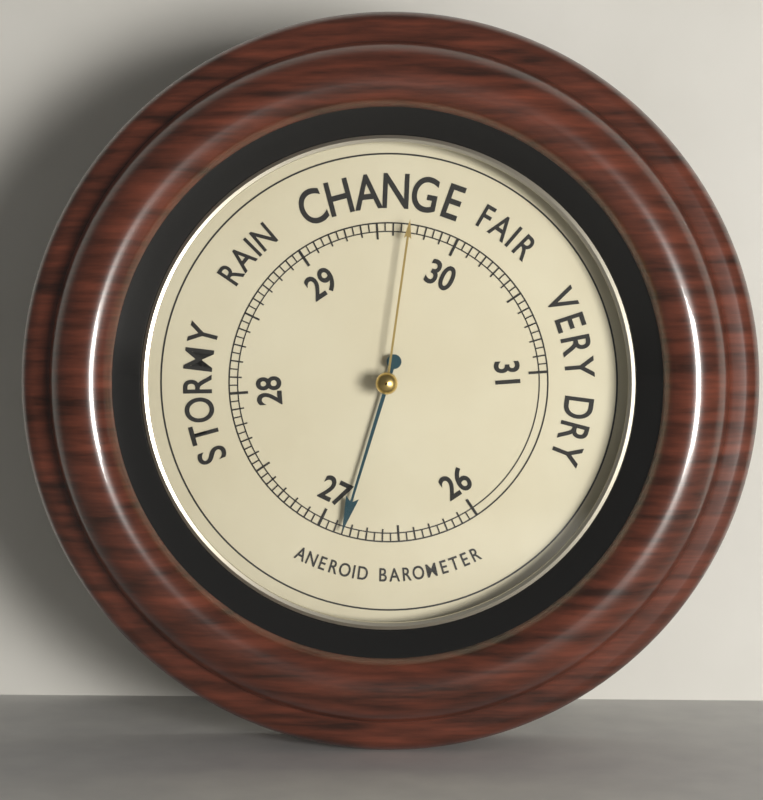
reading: 26.85 (no unit)
